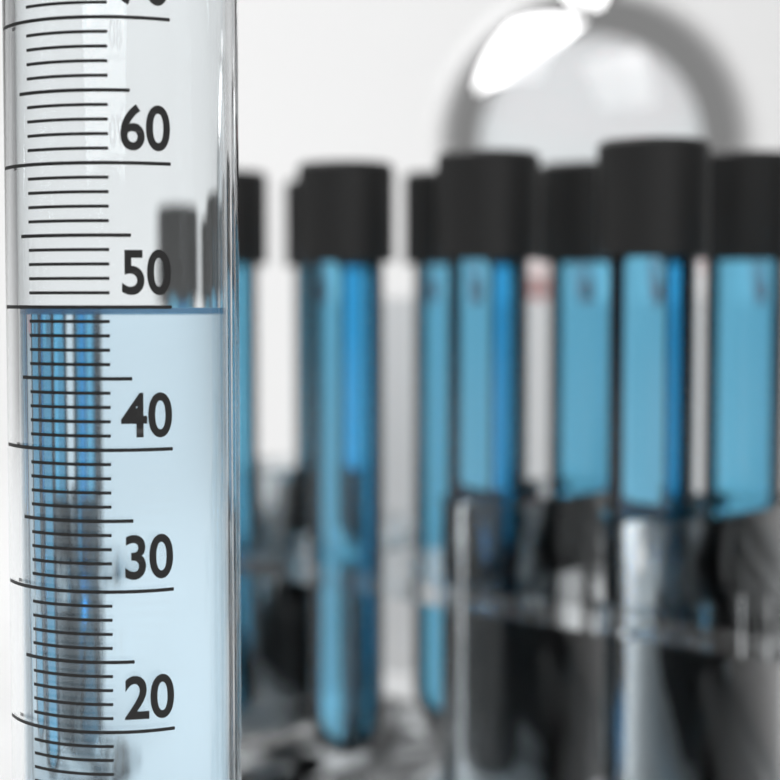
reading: 50 ml
